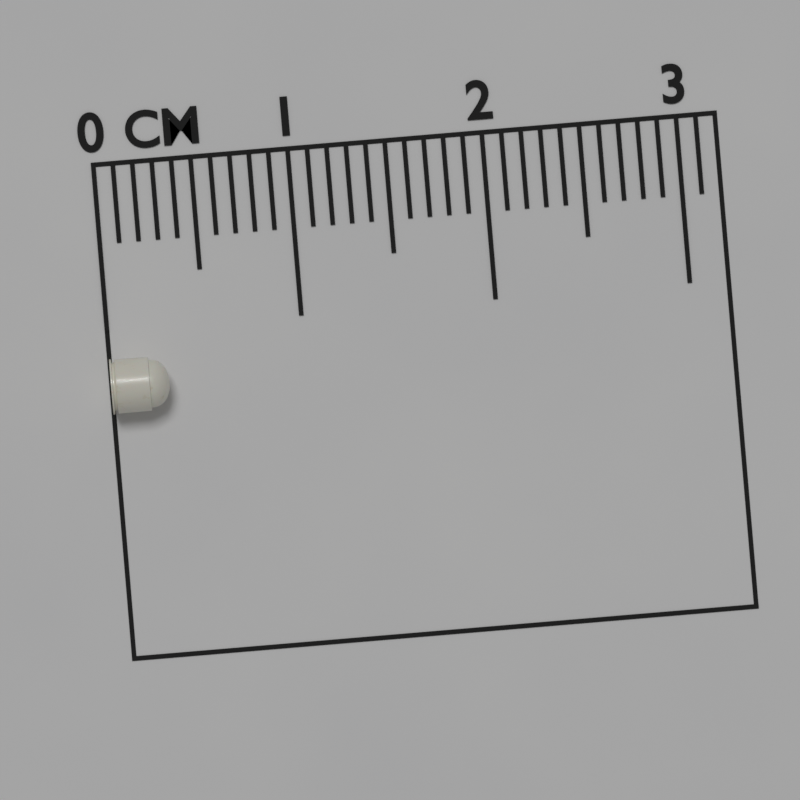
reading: 0.3 cm
